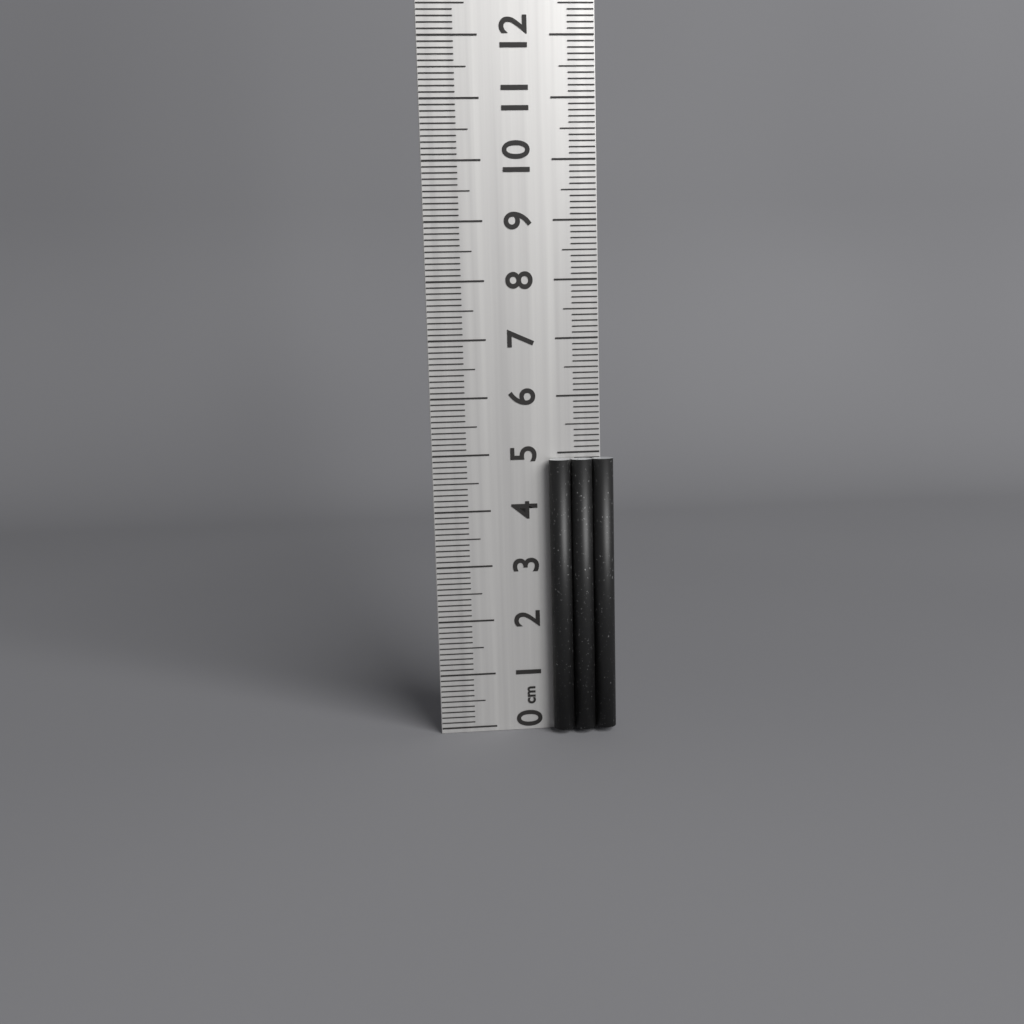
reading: 4.9 cm
